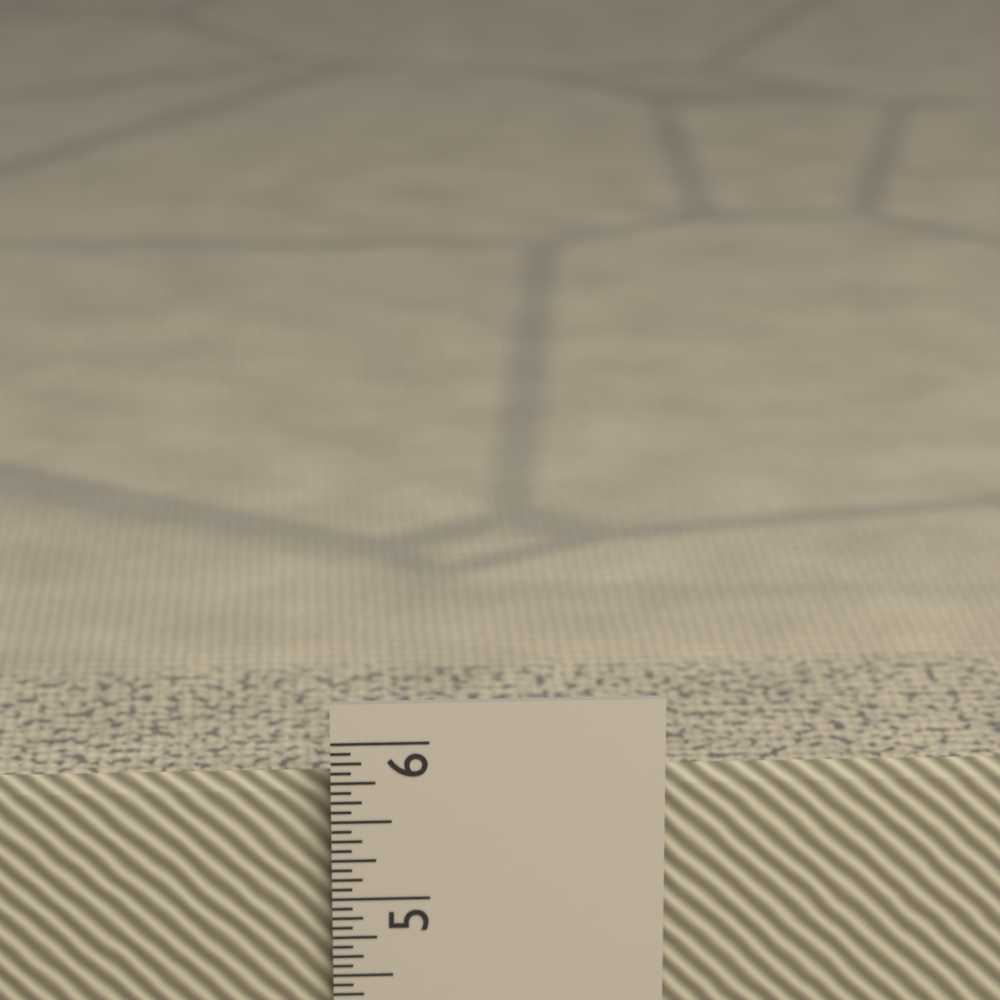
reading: 5.7500 in
